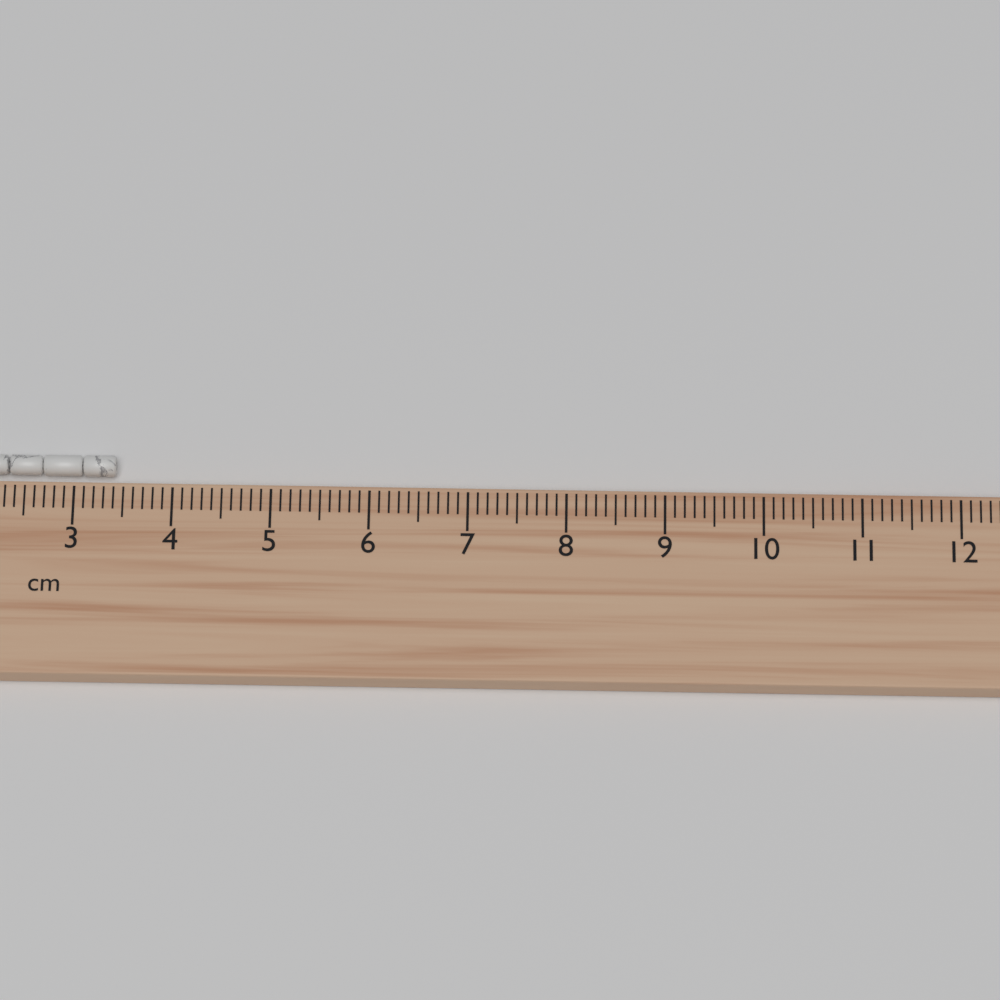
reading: 3.4 cm
